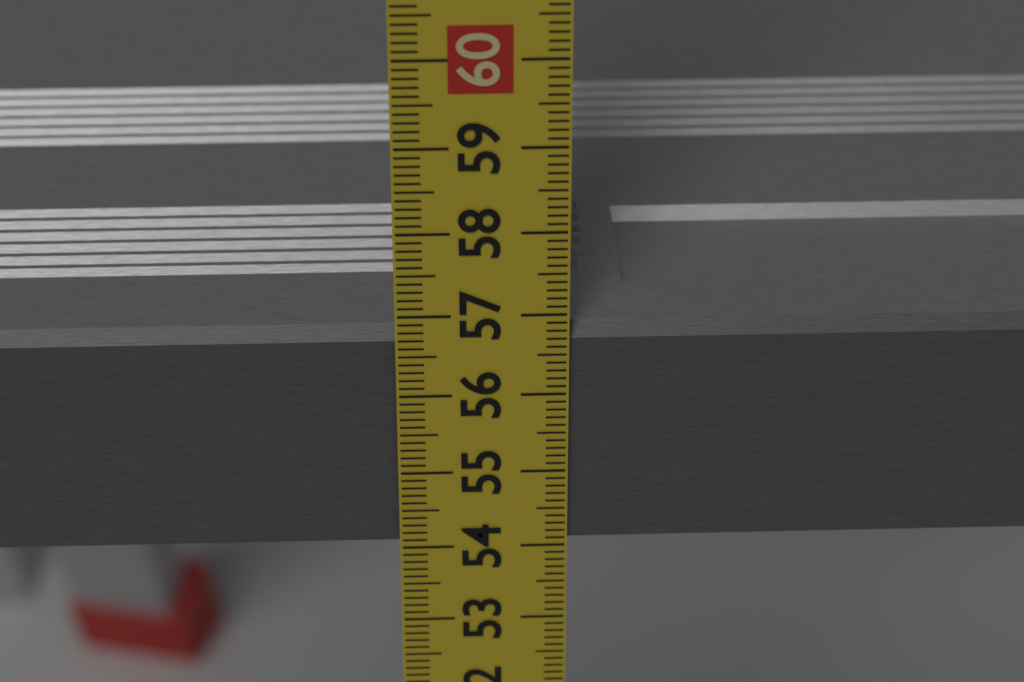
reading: 56.8 cm
